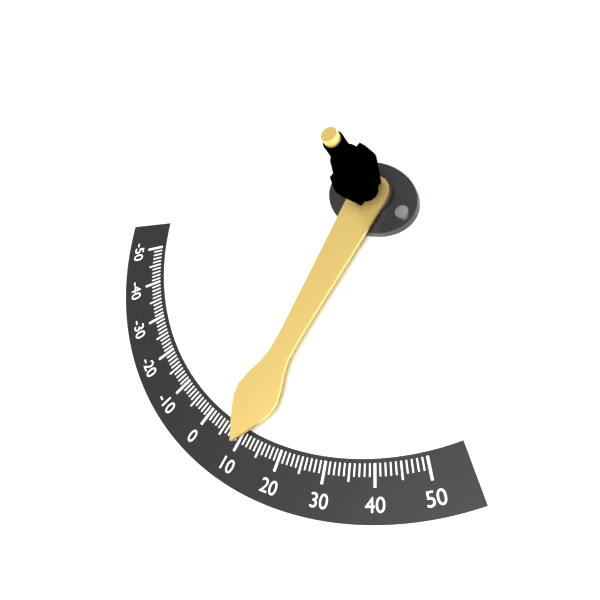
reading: 10 (no unit)
